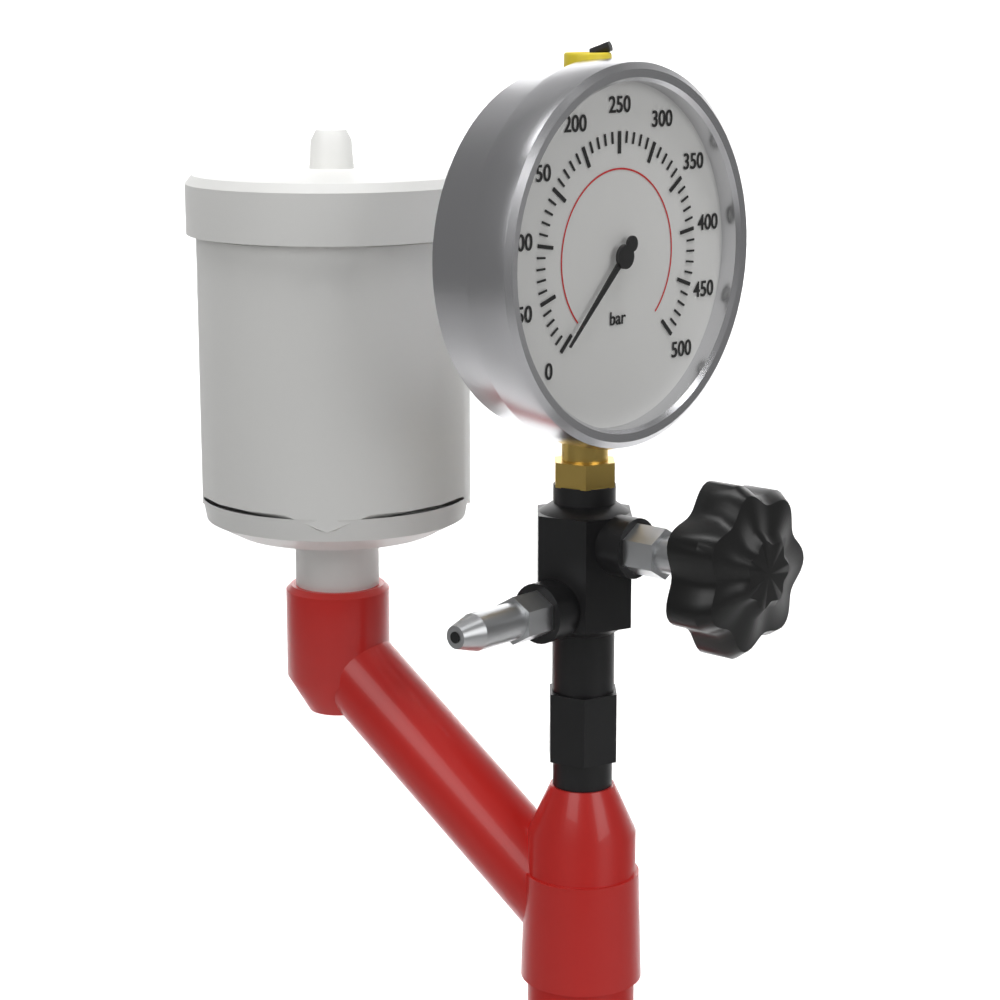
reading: 0 bar
